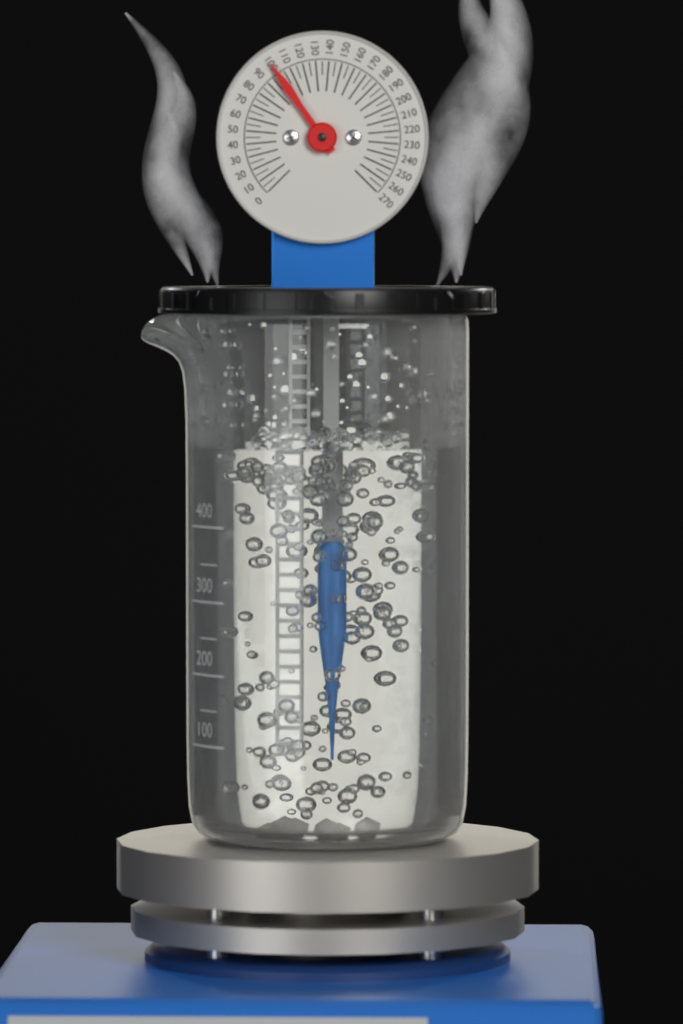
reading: 100 (no unit)
